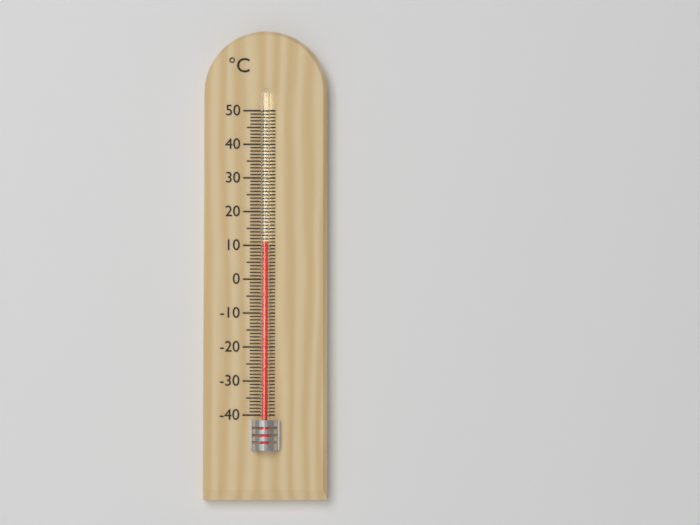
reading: 11 °C
